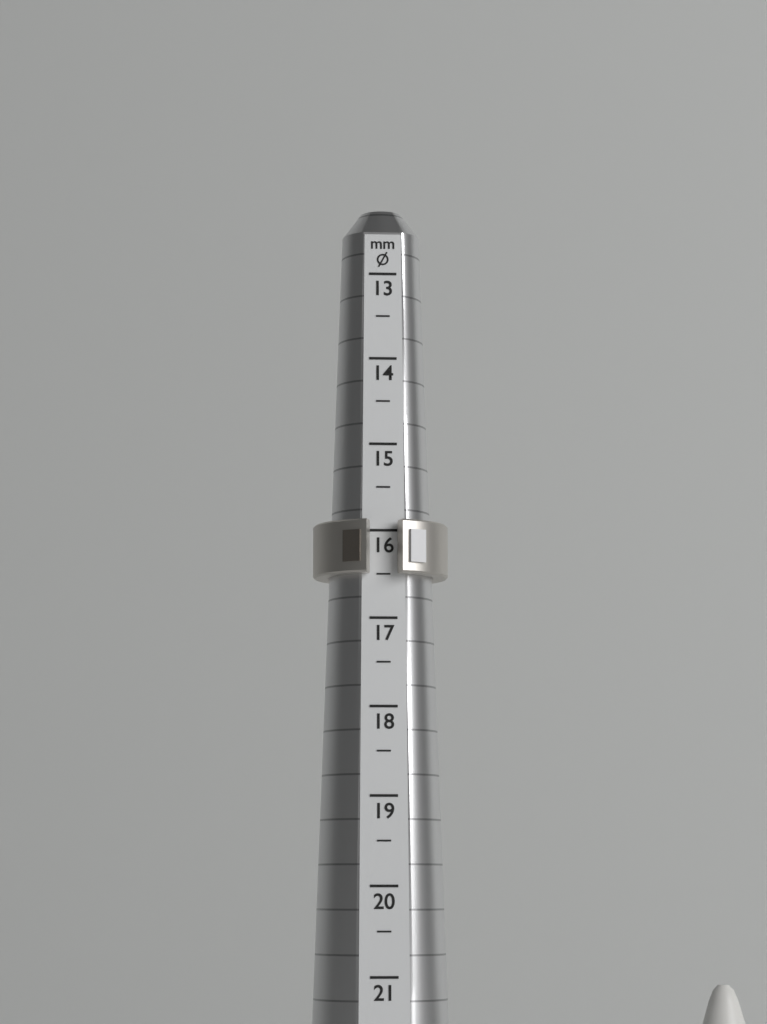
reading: 16.5 mm
